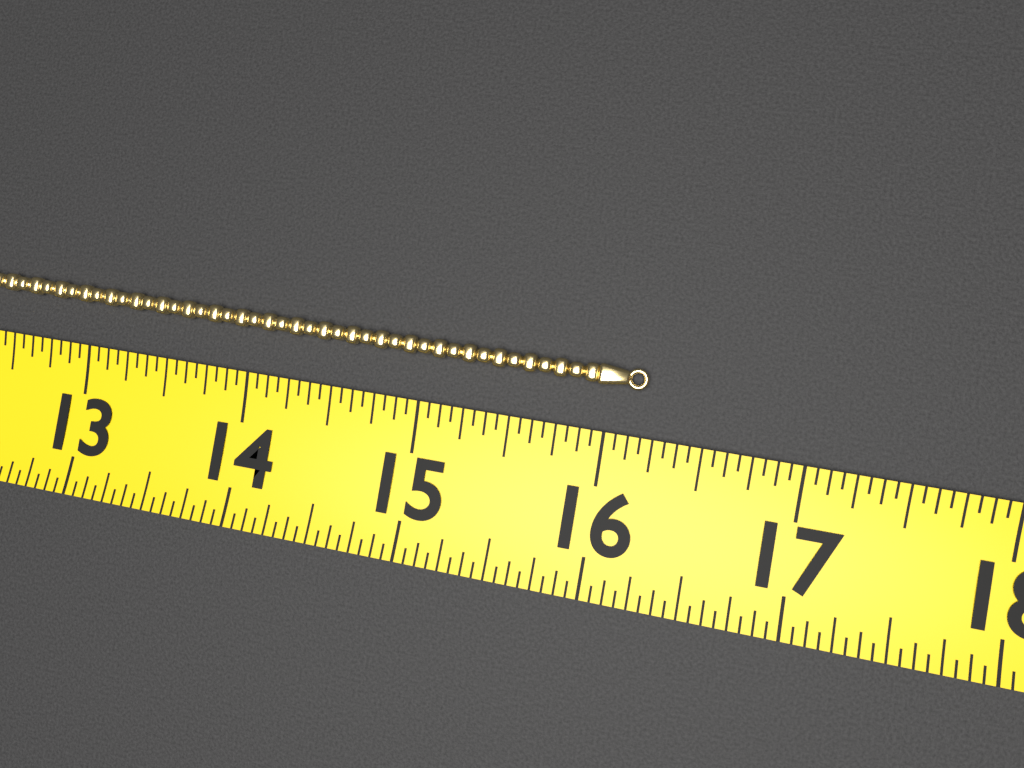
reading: 16.1875 (no unit)
